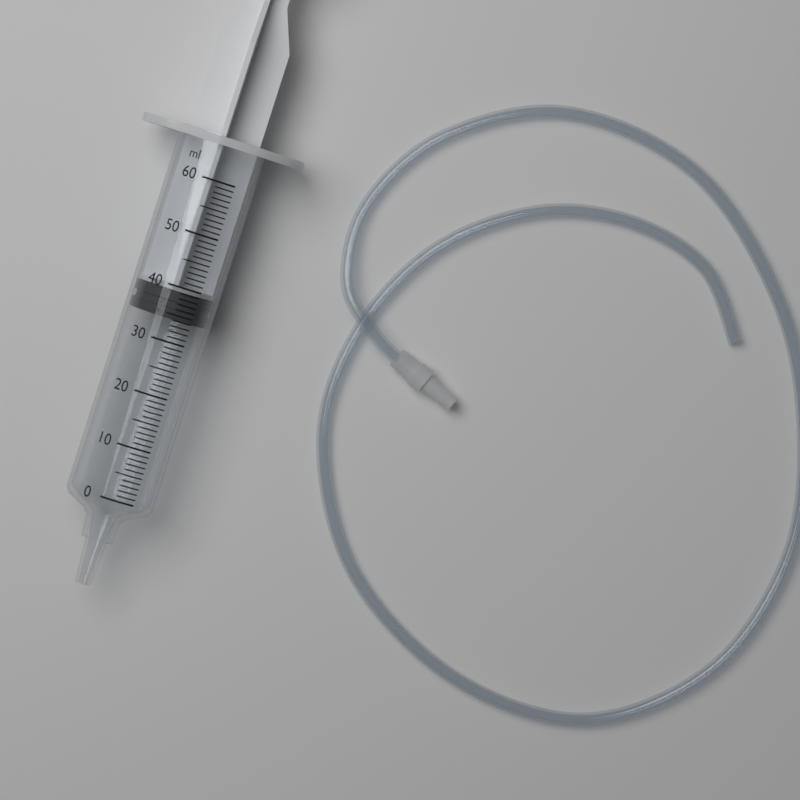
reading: 34 ml
